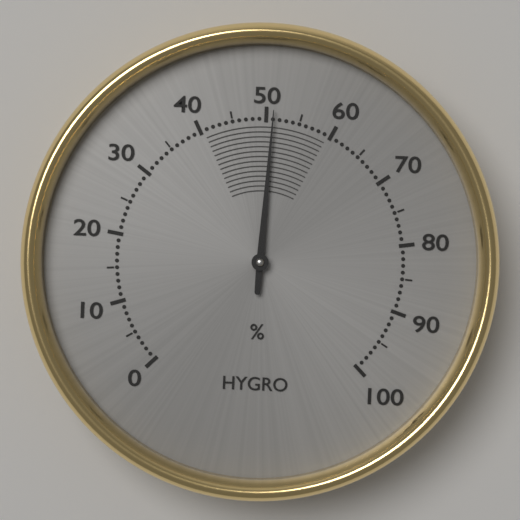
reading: 51 %
